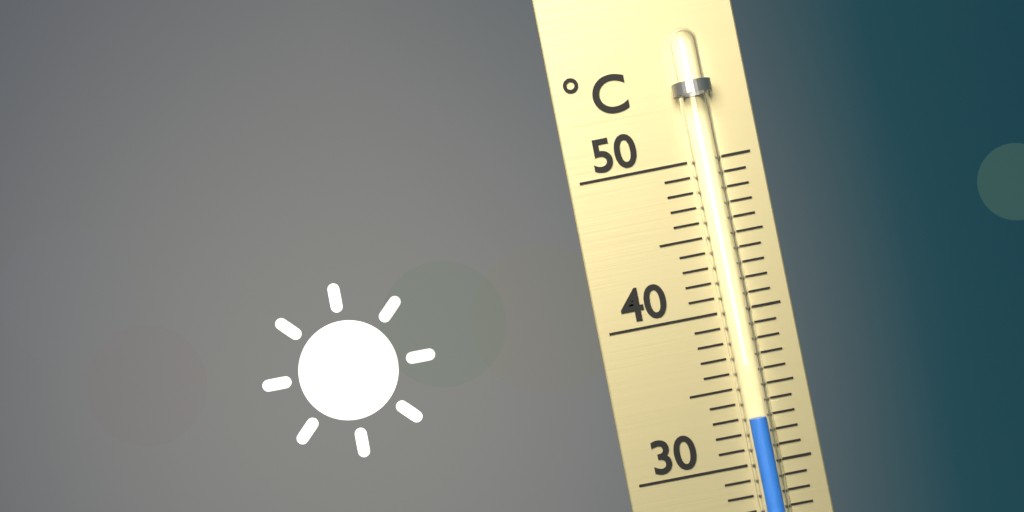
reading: 33 °C
